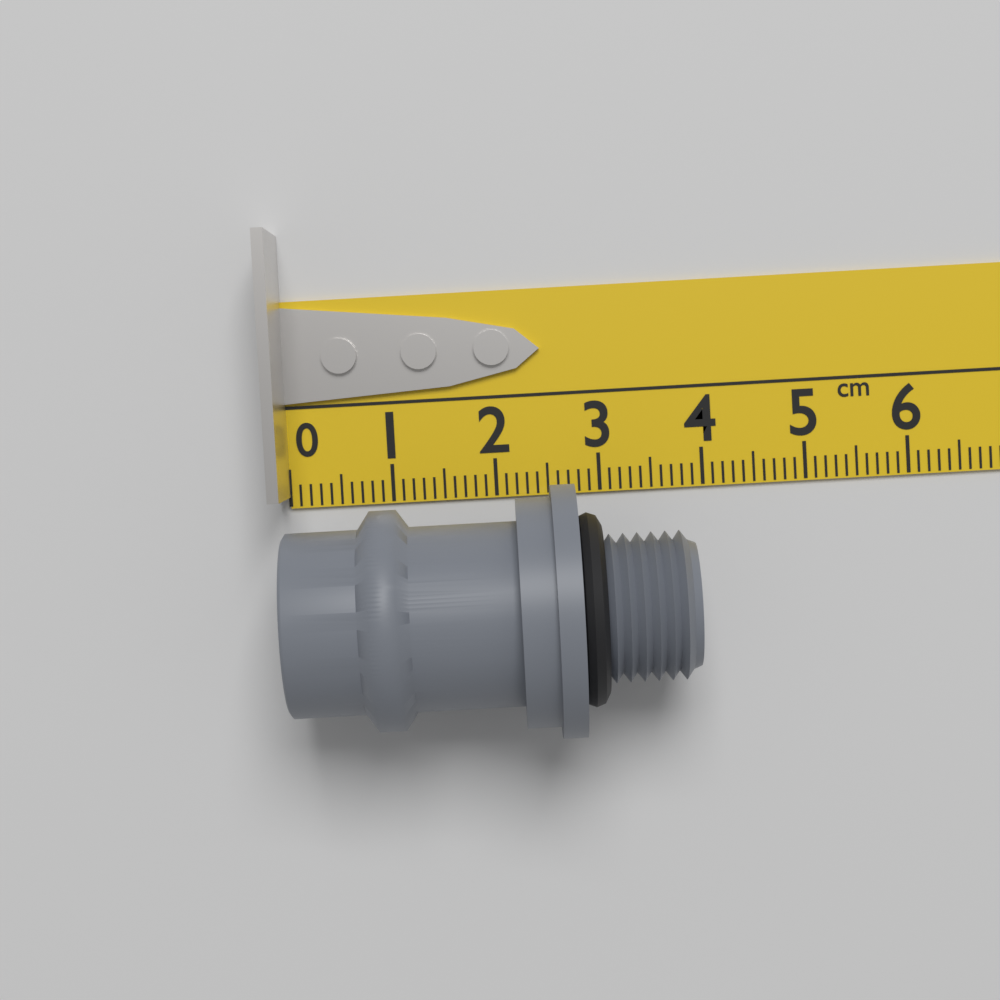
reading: 3.8 cm
